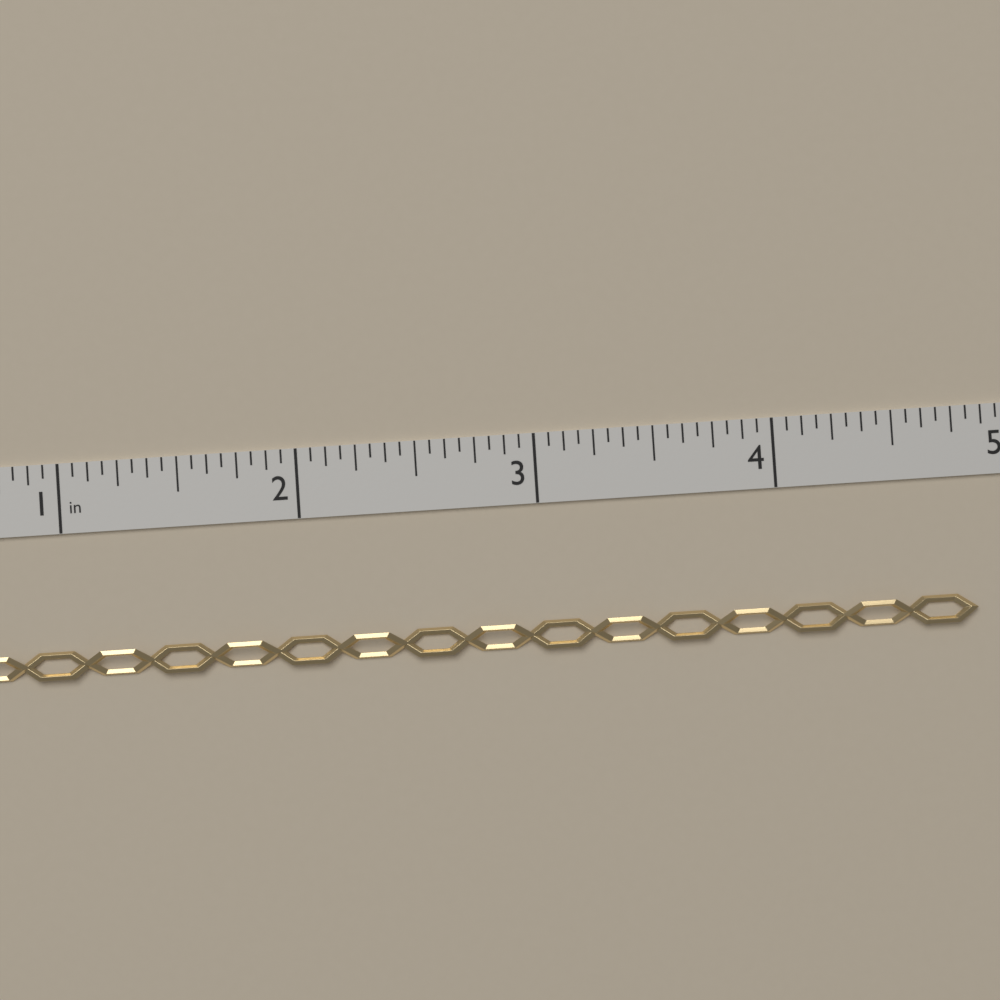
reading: 4.8125 in
